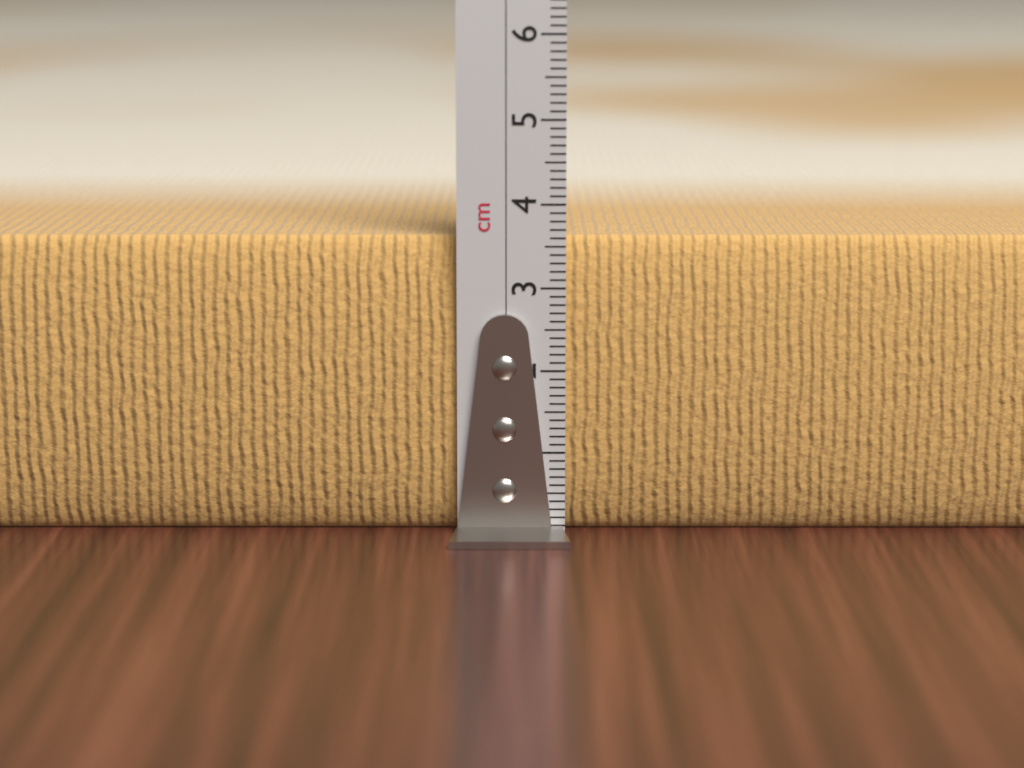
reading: 3.6 cm
